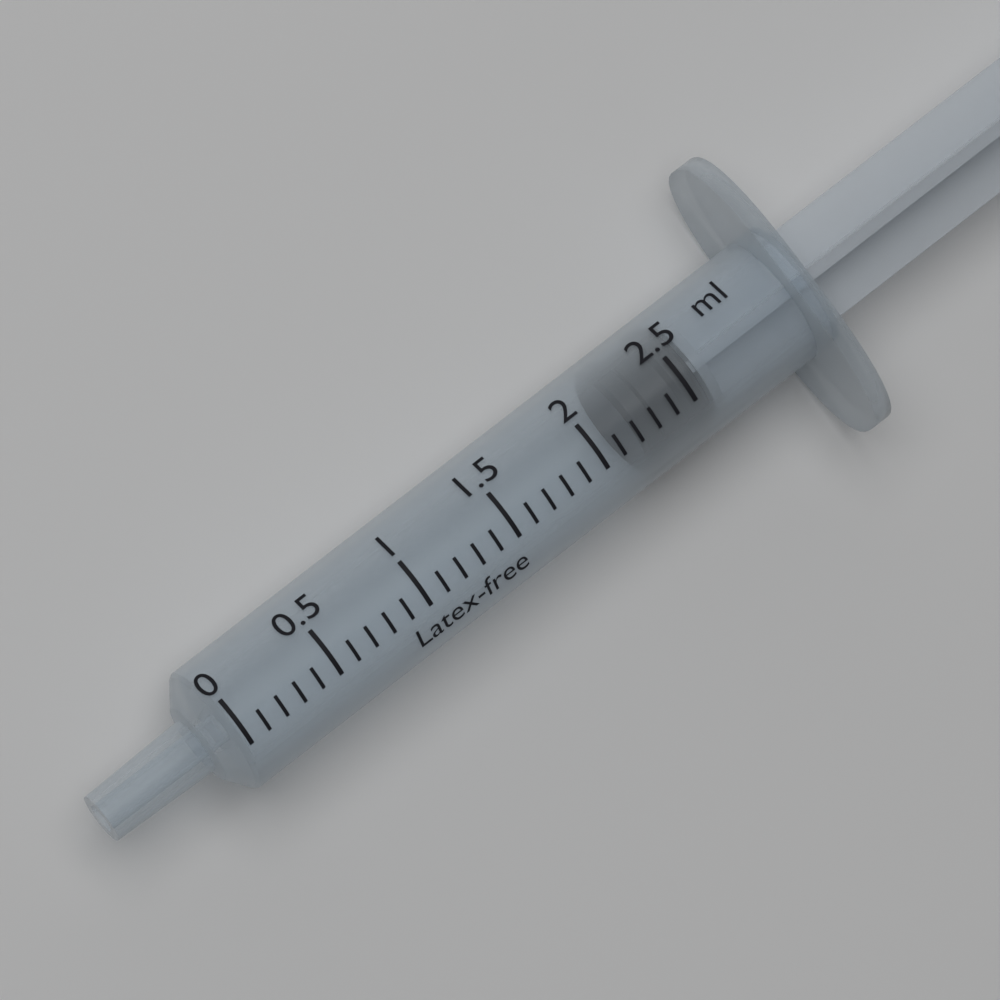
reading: 2.2 ml
